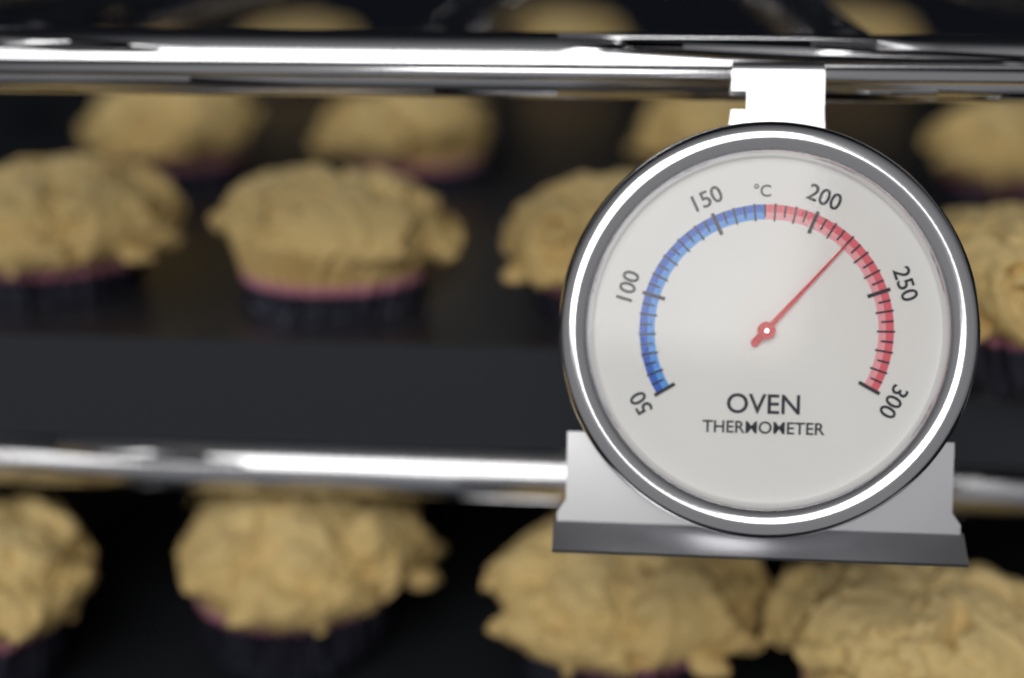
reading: 220 °C
